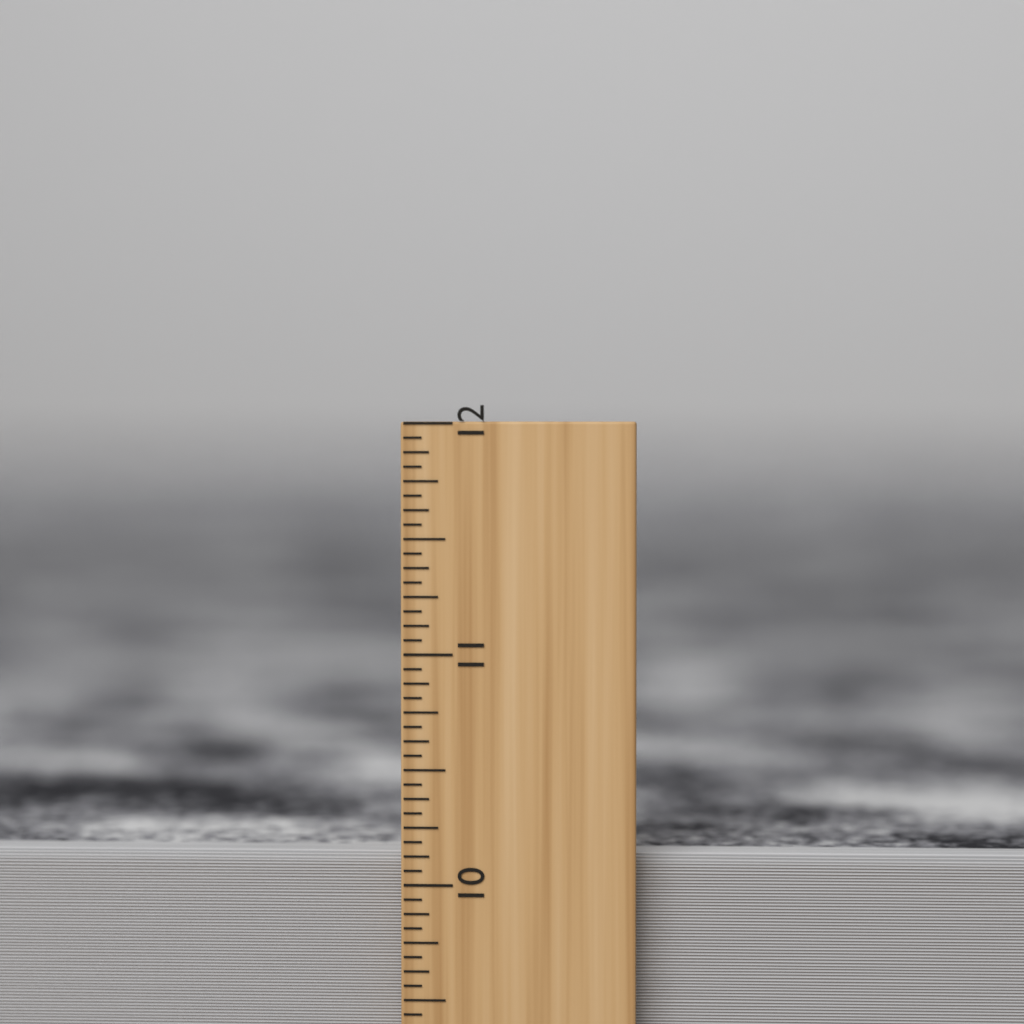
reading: 10.1250 inch
